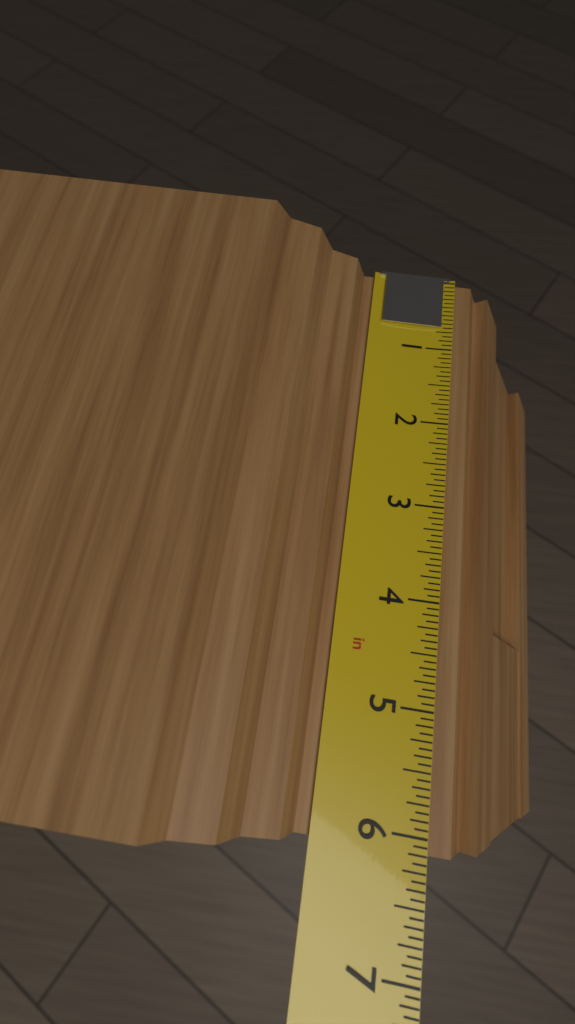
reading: 6.1250 in
